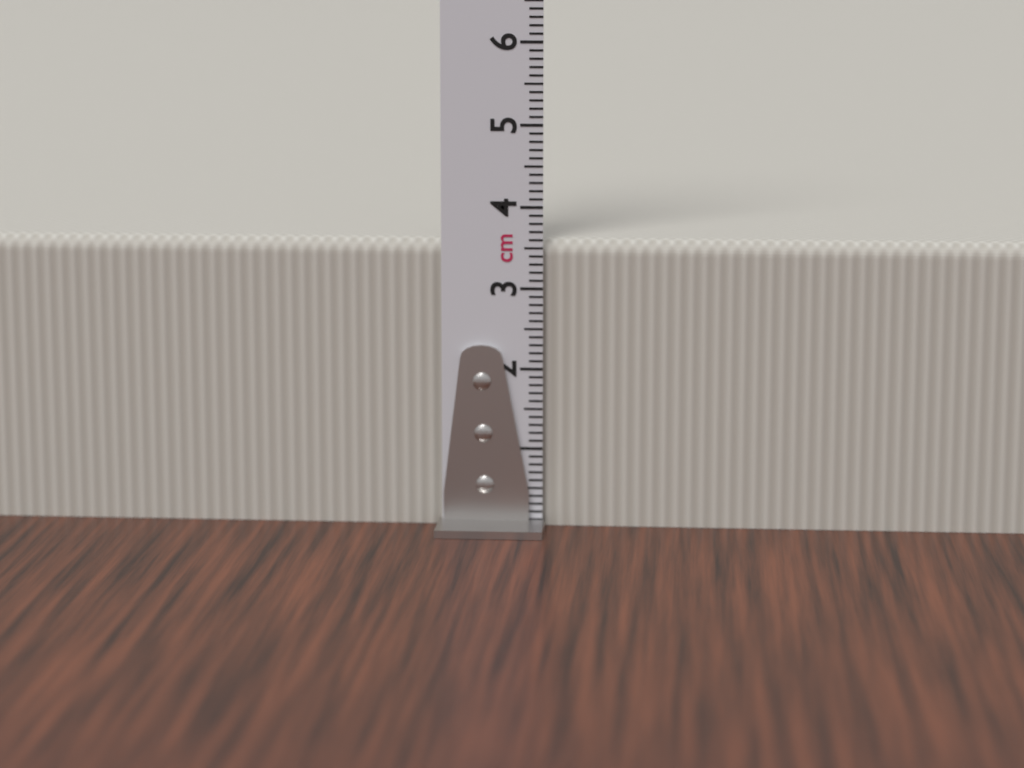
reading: 3.6 cm
